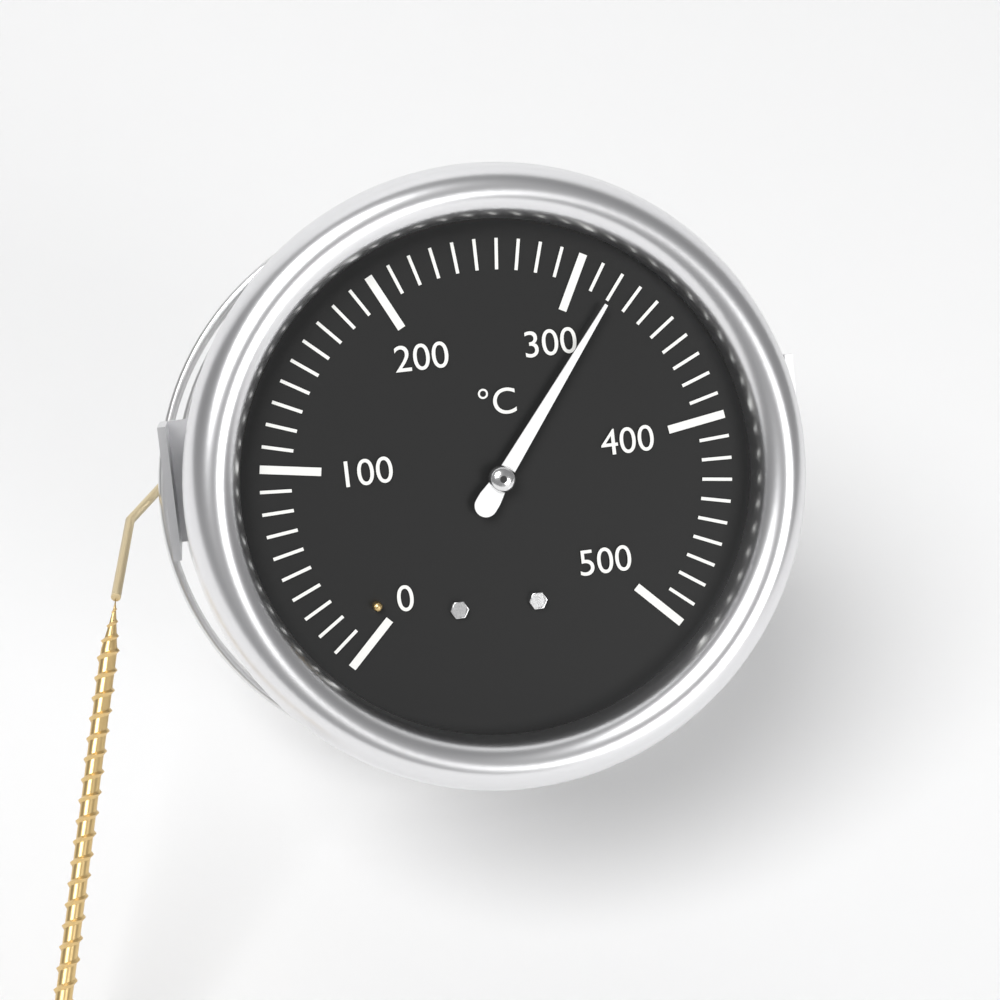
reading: 320 °C
